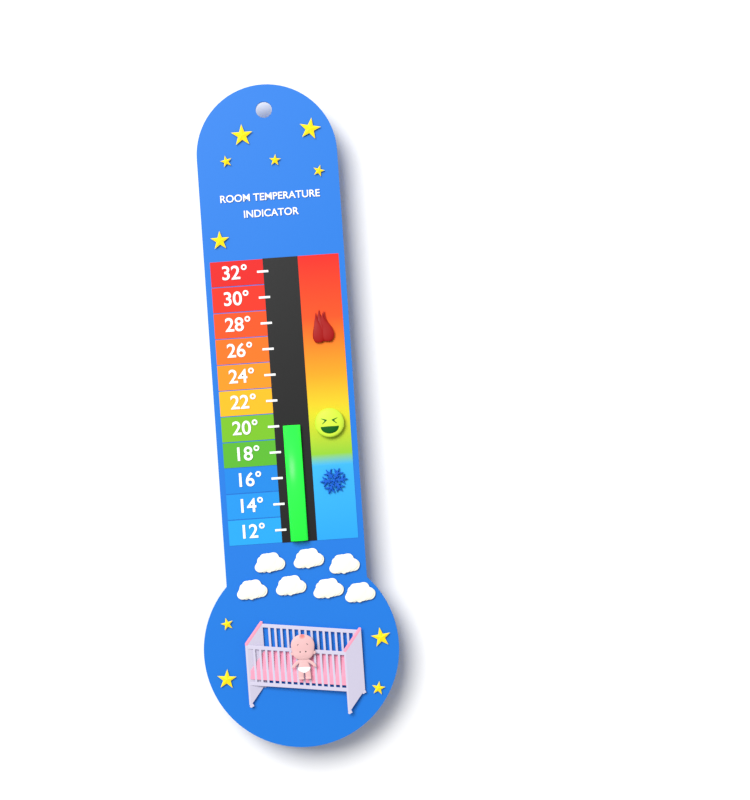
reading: 20 °C
